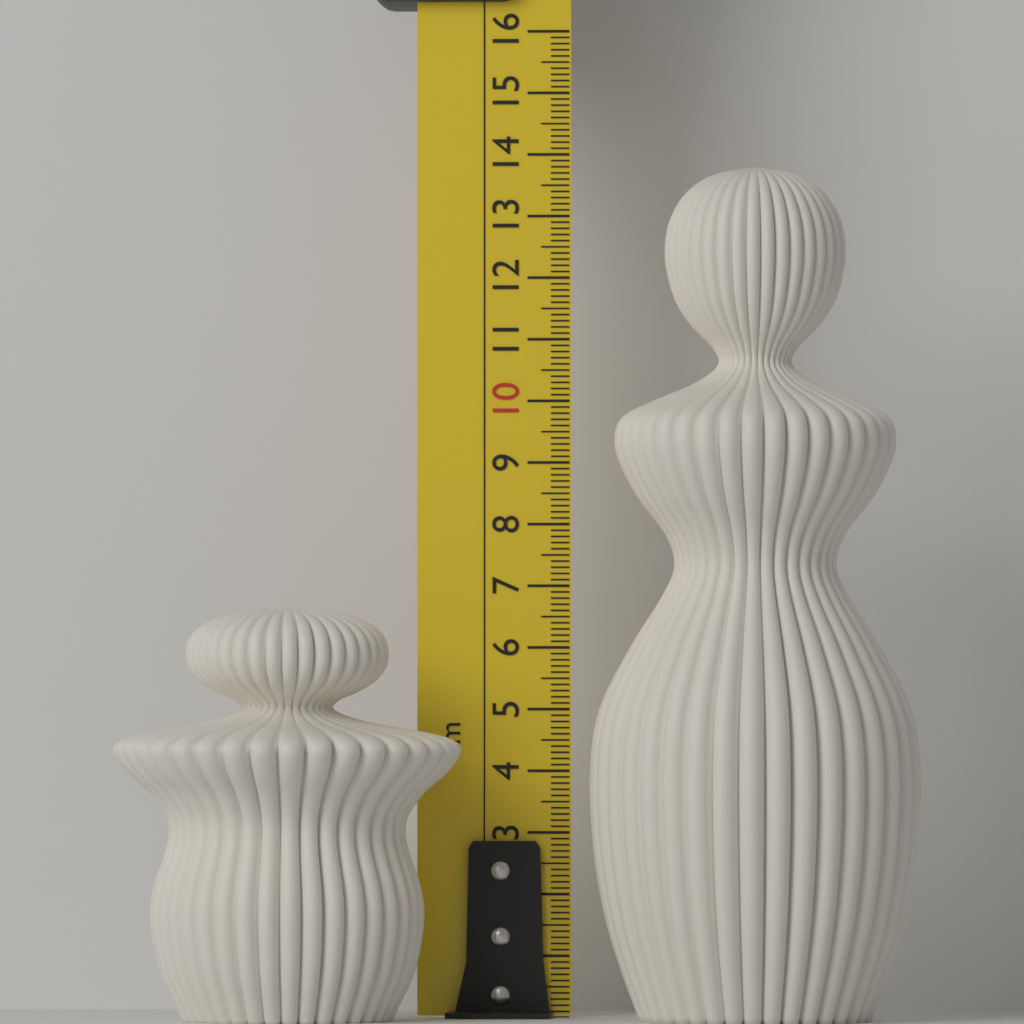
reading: 6.6 cm
